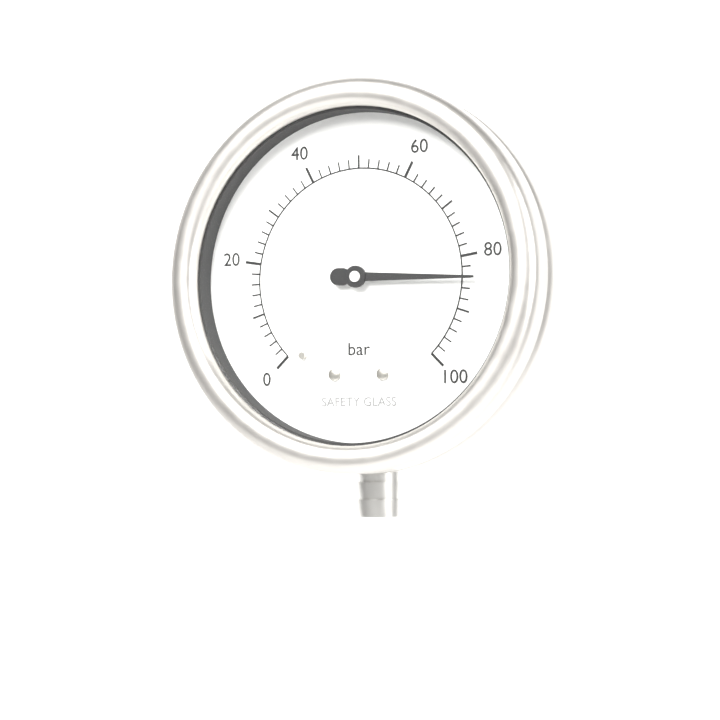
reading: 84 bar
